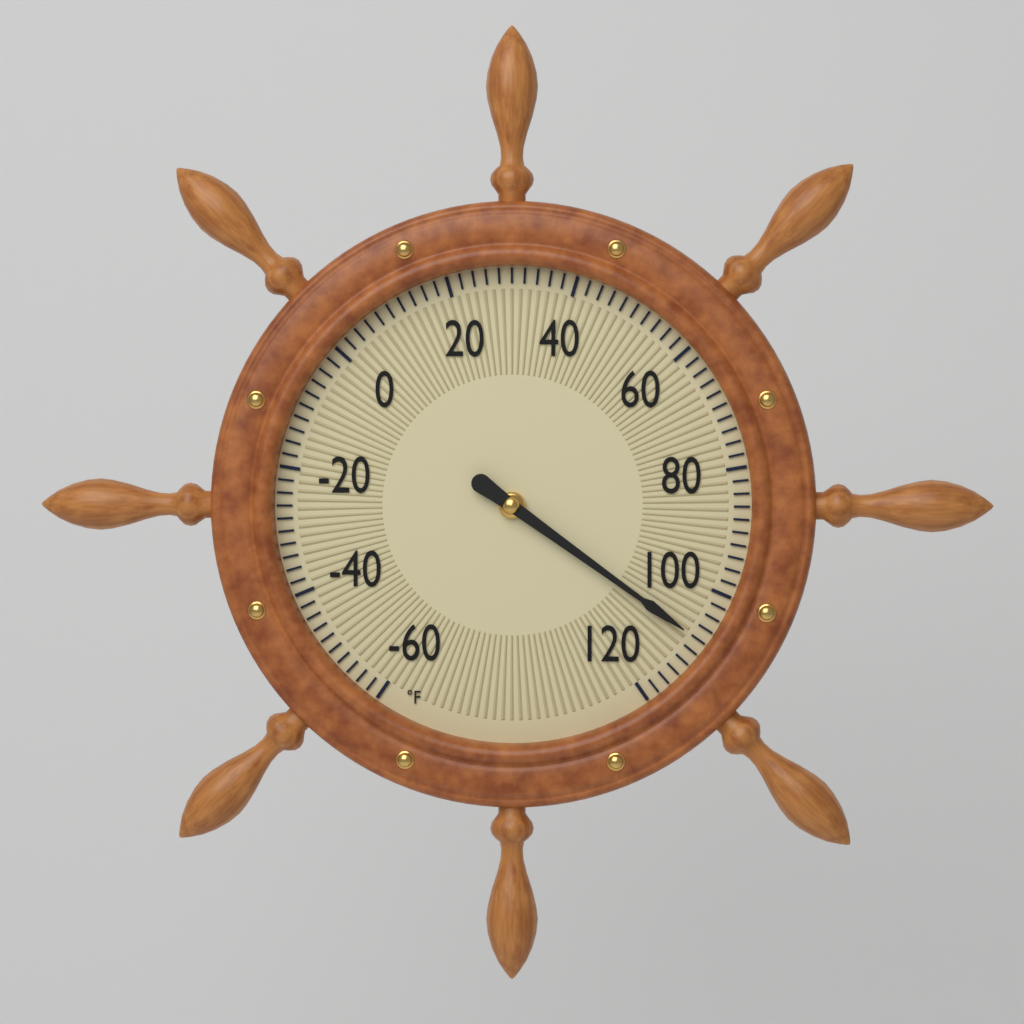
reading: 108 °F
